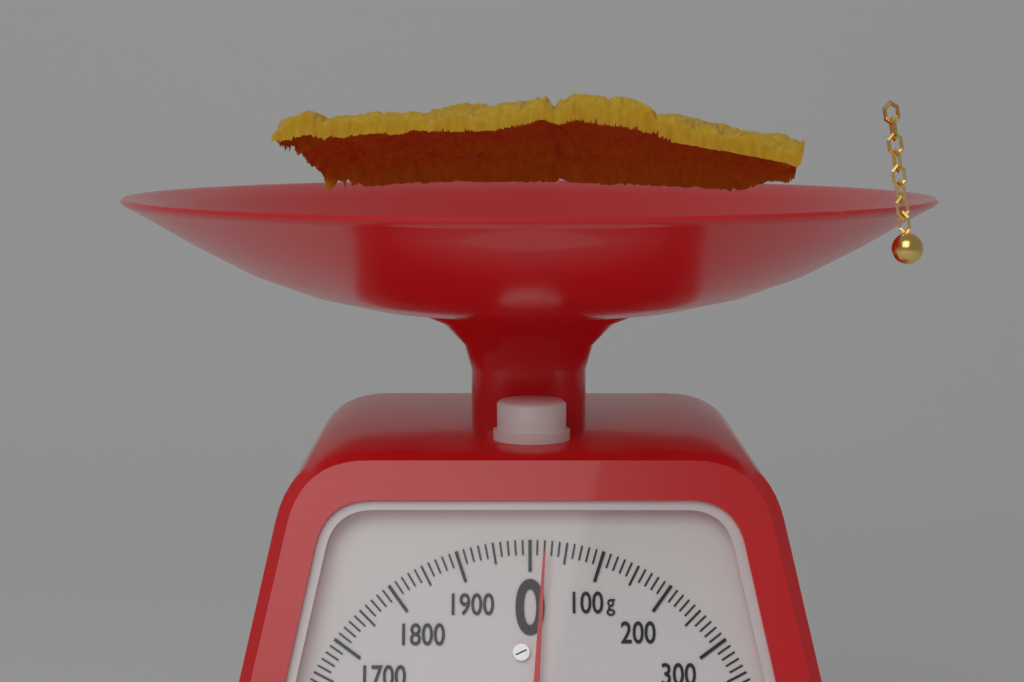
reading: 20 g
